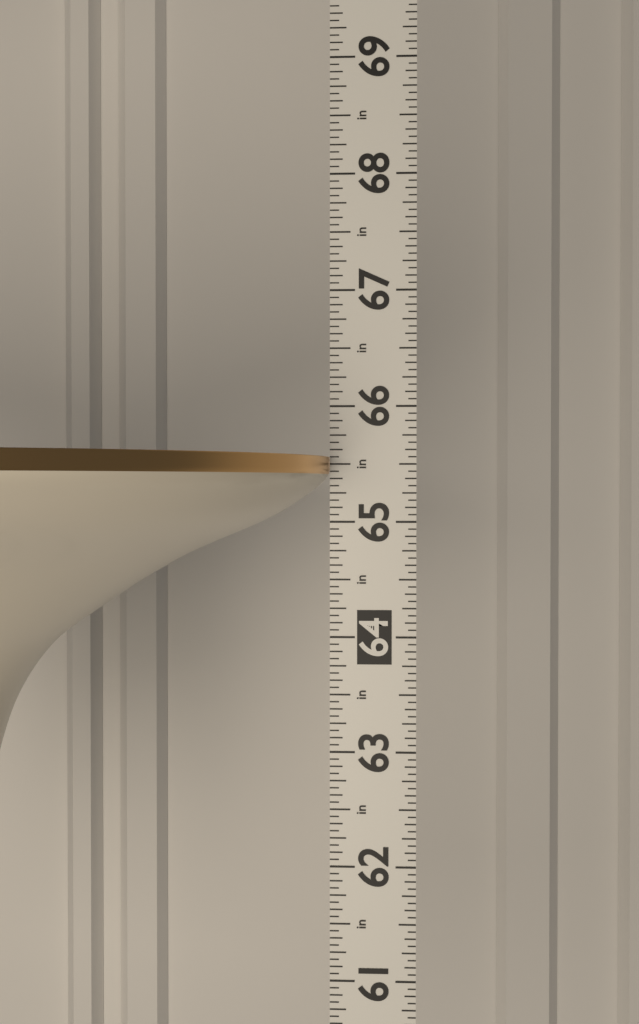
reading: 65.5625 in
